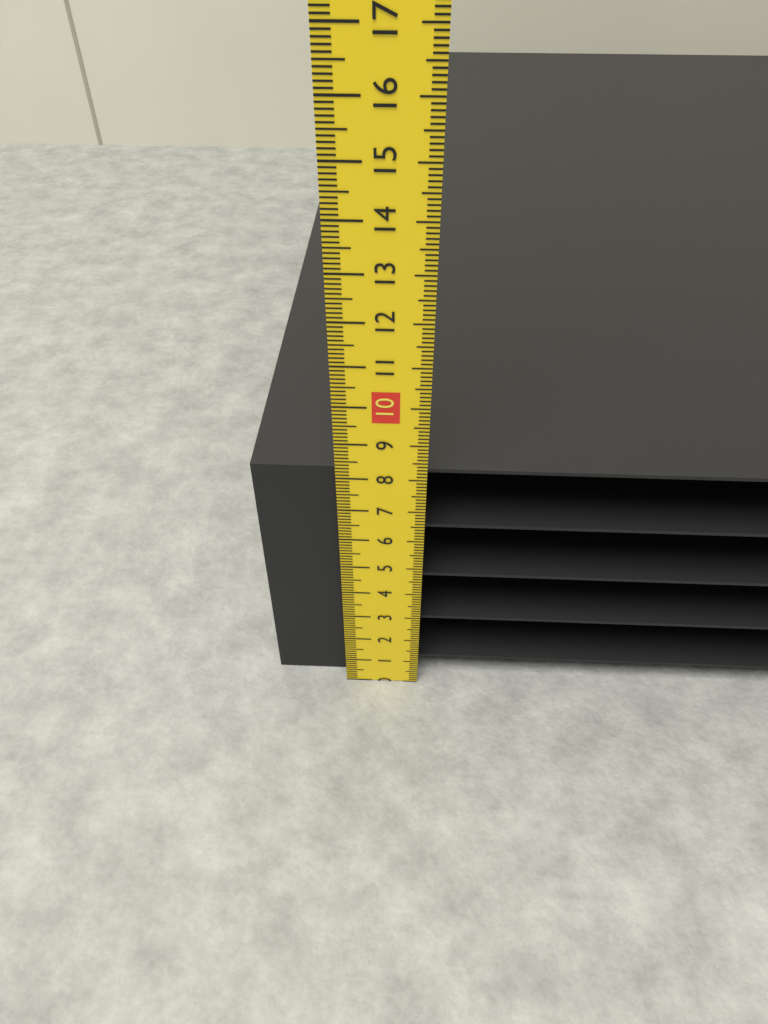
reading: 8.0 cm
